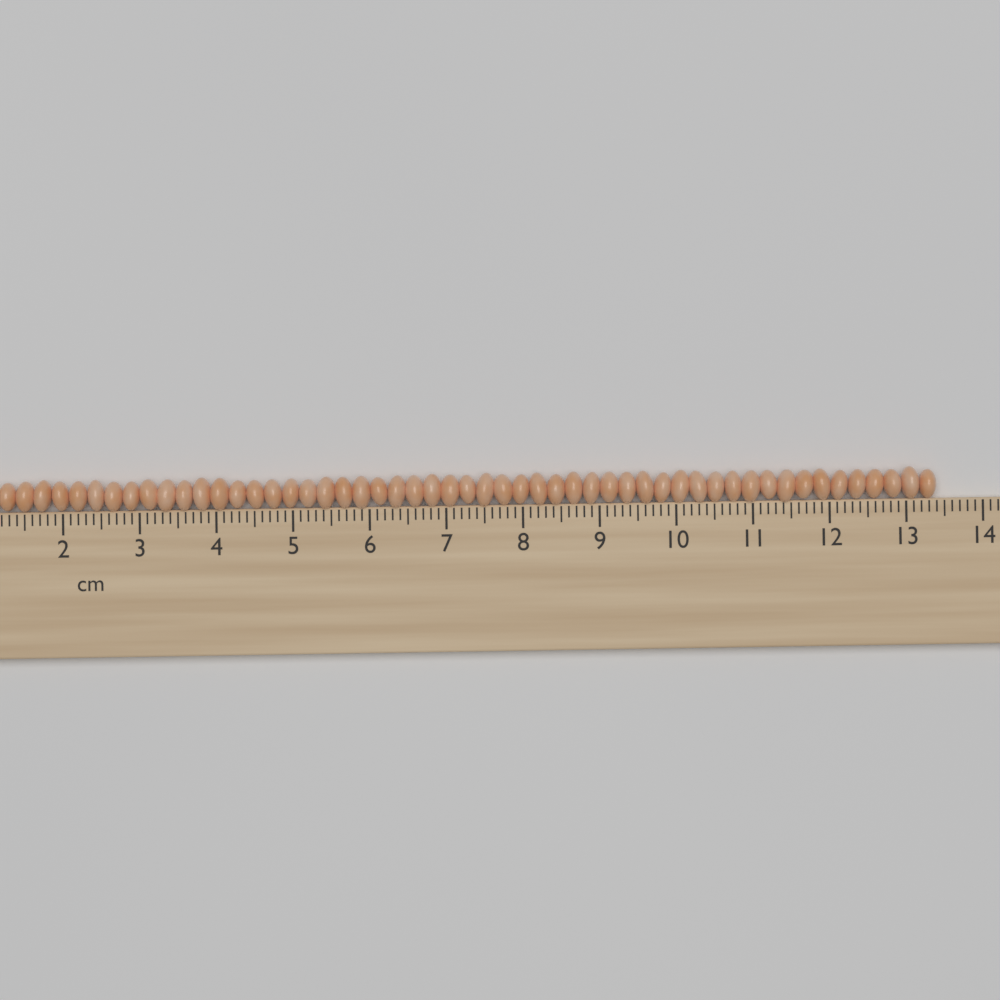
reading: 13.4 cm
